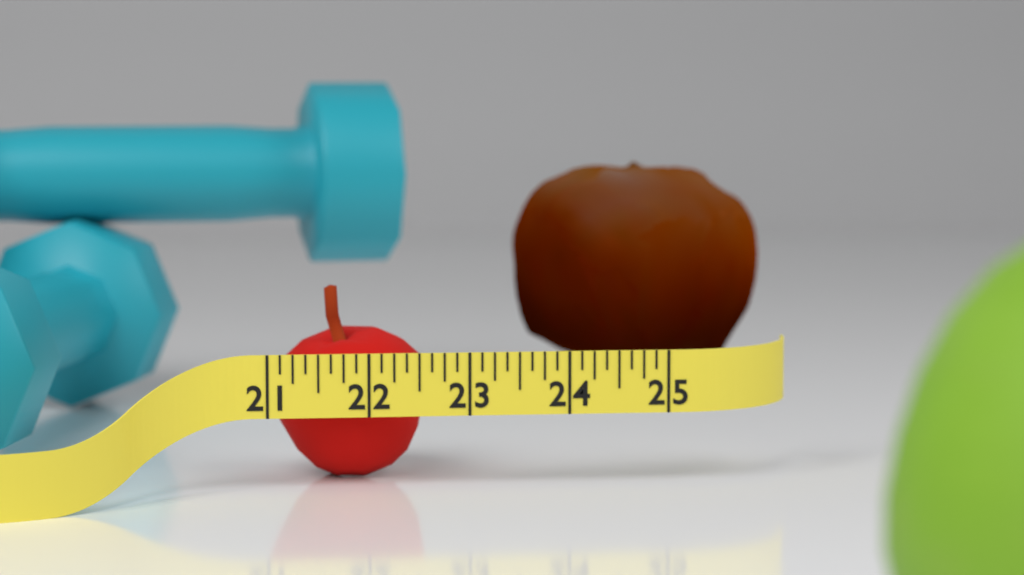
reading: 22.625 (no unit)
